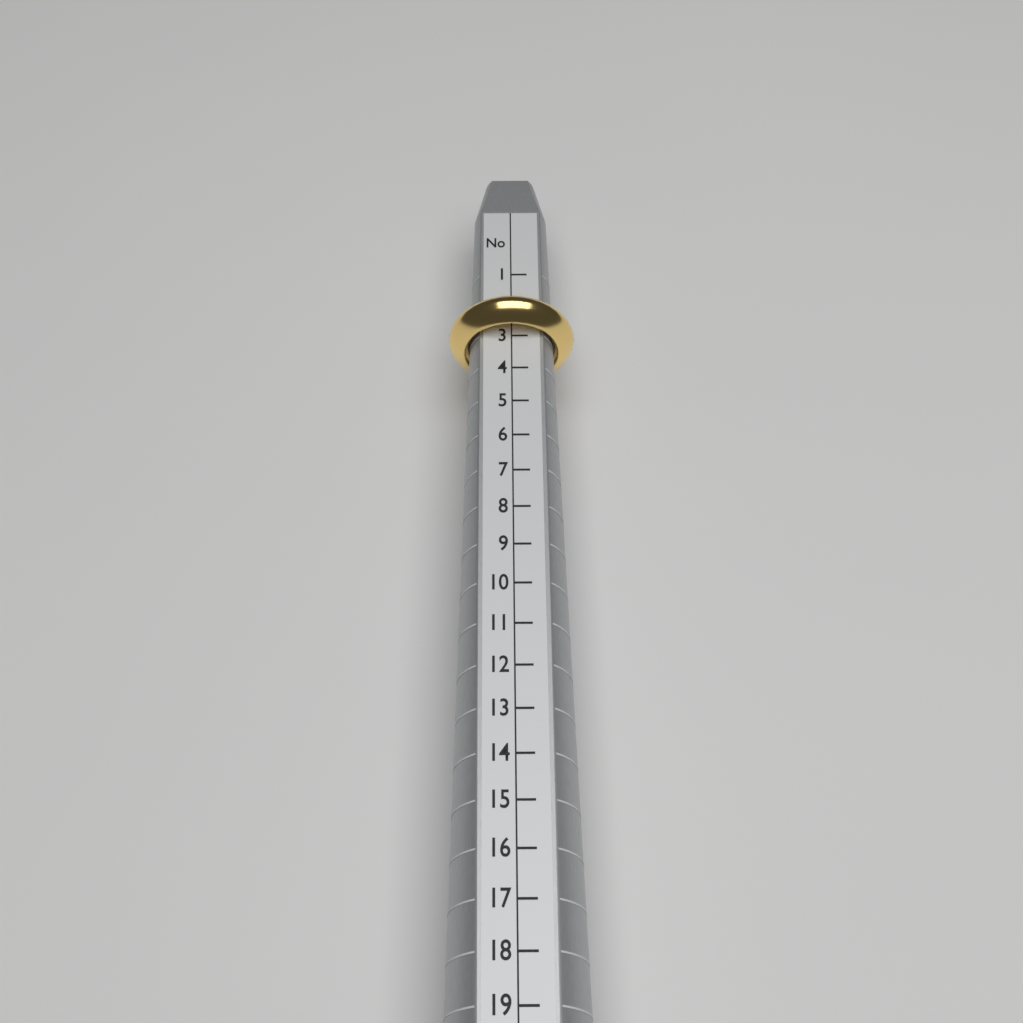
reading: 3 (no unit)
